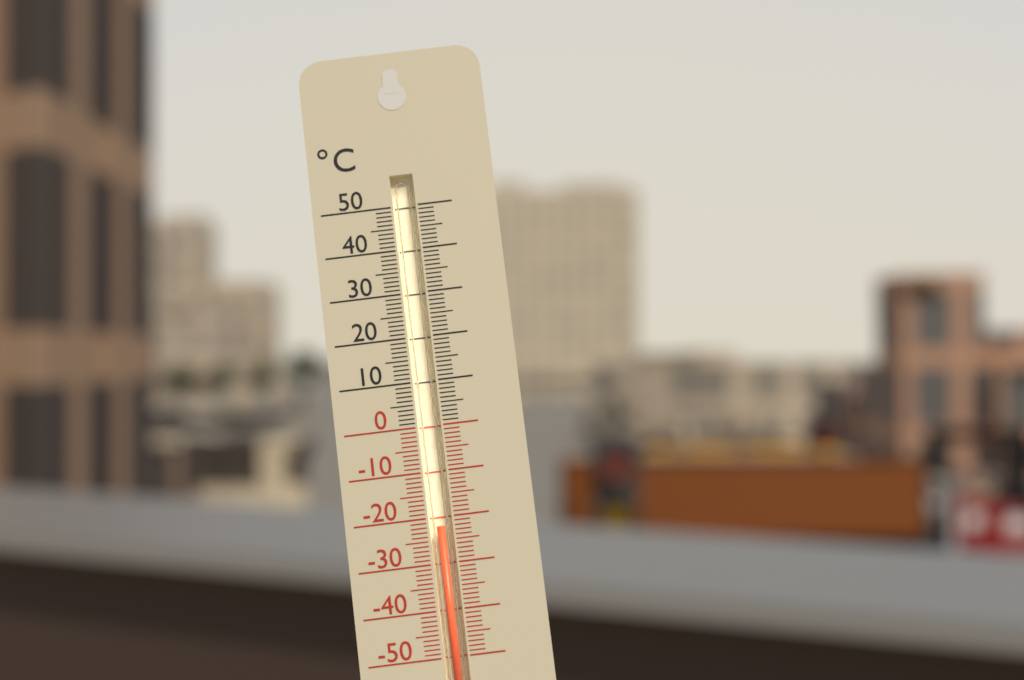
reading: -22 °C
